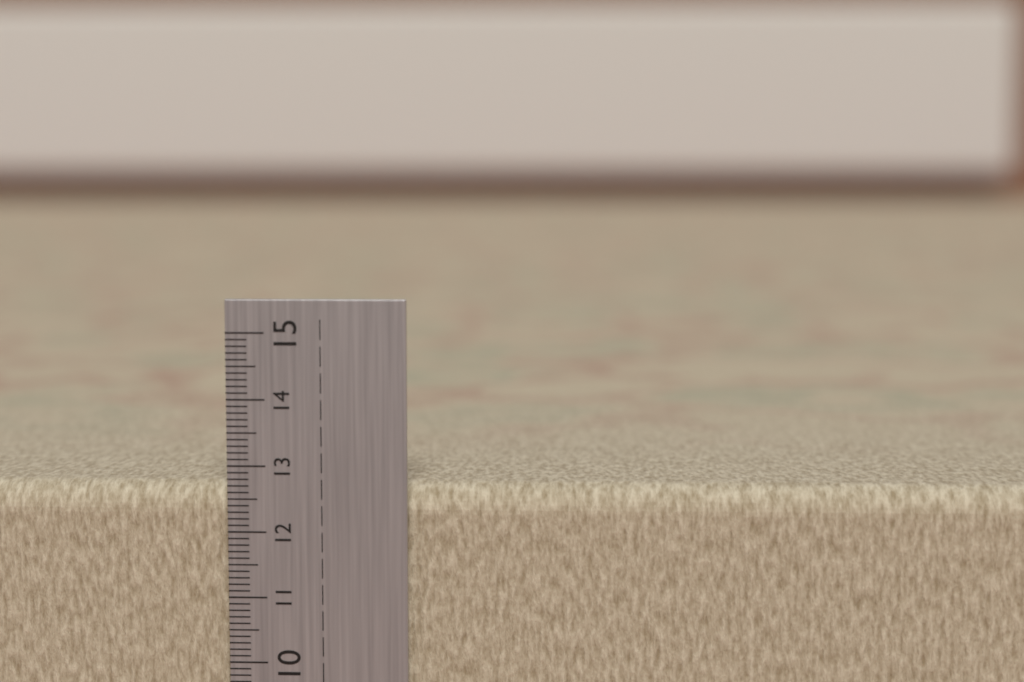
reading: 12.7 cm
